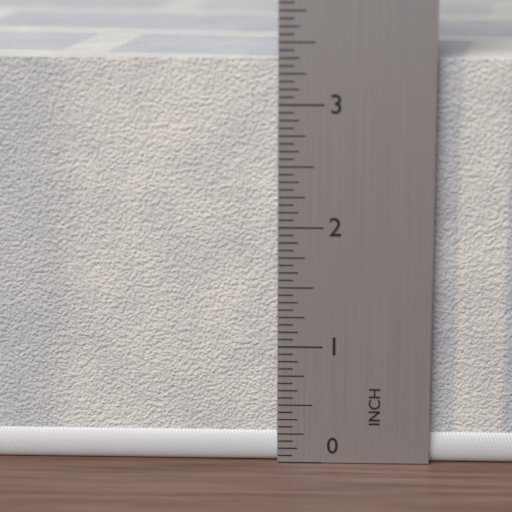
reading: 3.3750 in
